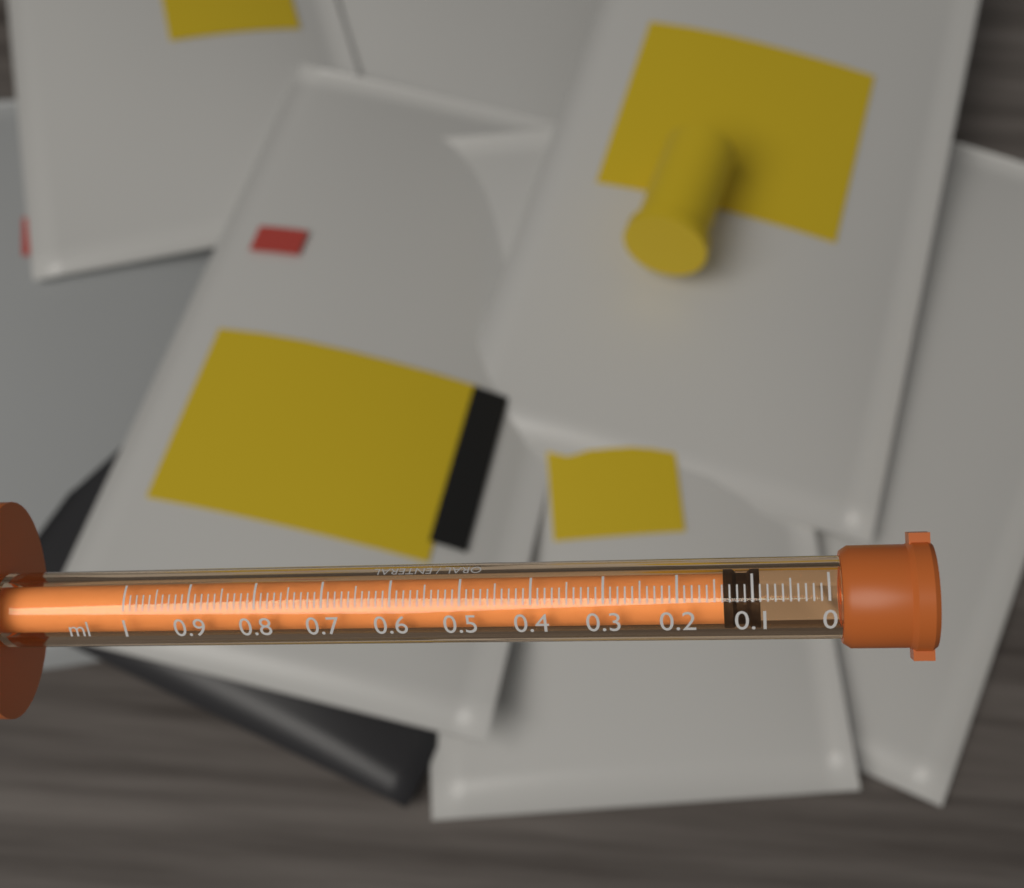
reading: 0.09 ml
